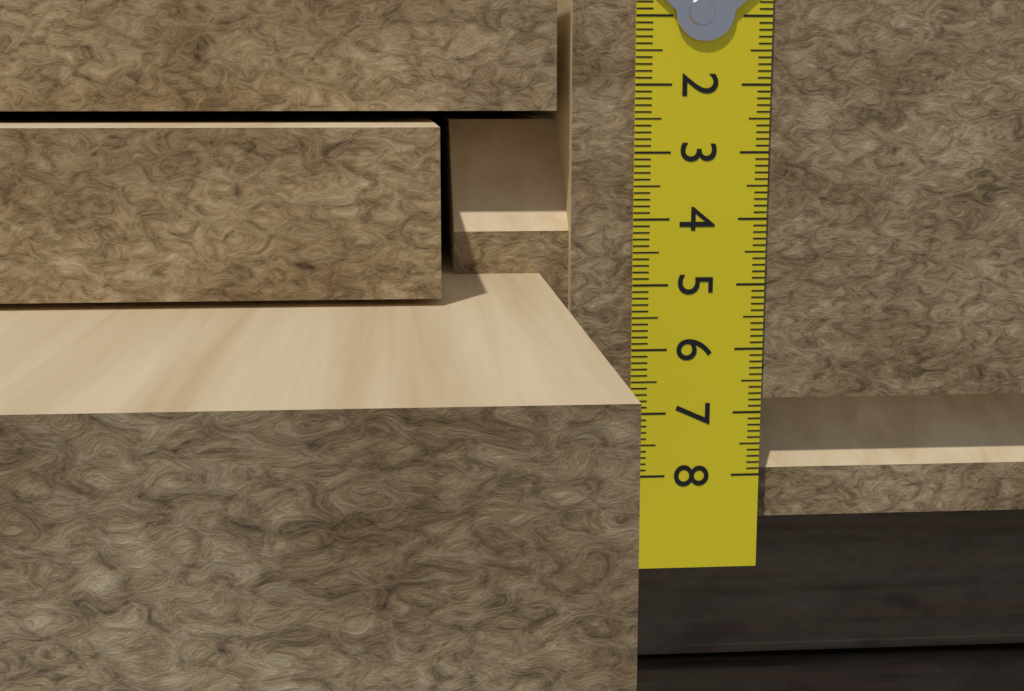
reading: 6.8 cm
